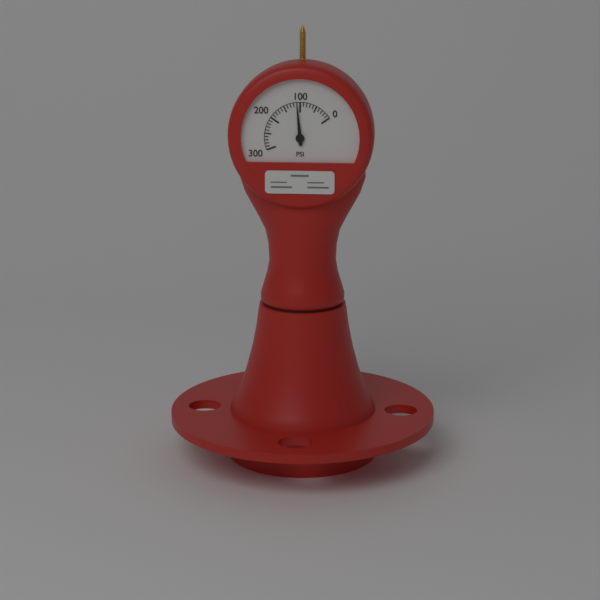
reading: 110 psi
